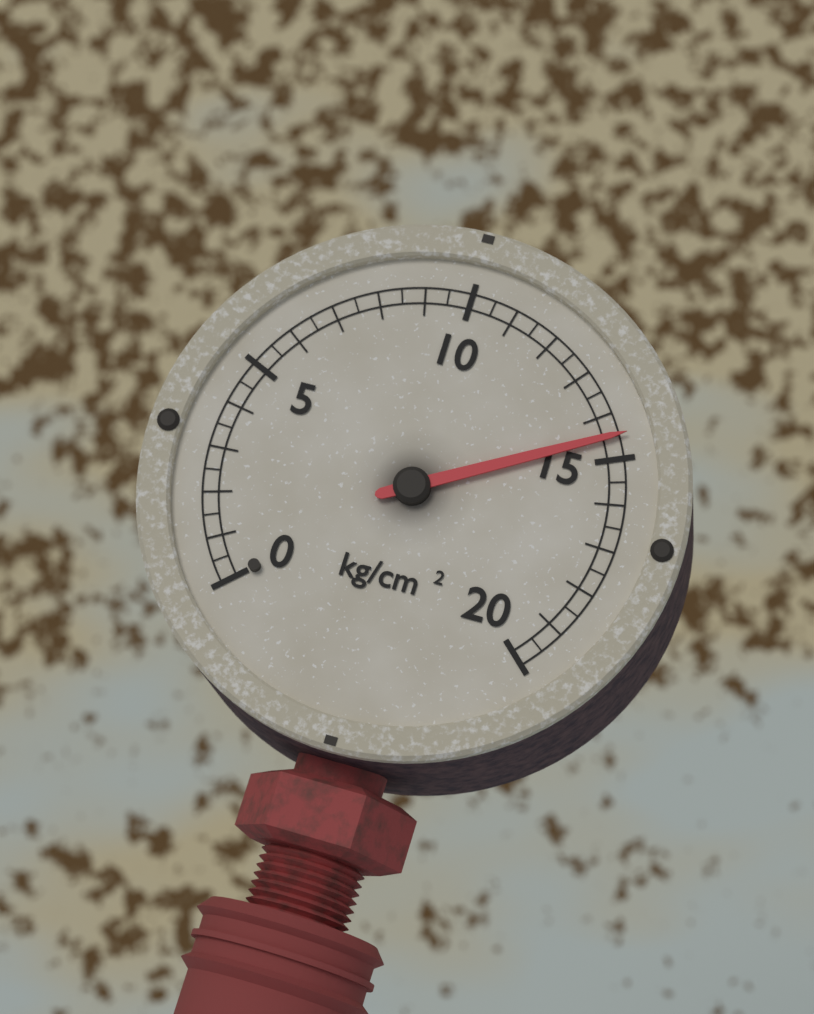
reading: 14.5 kg/cm²
